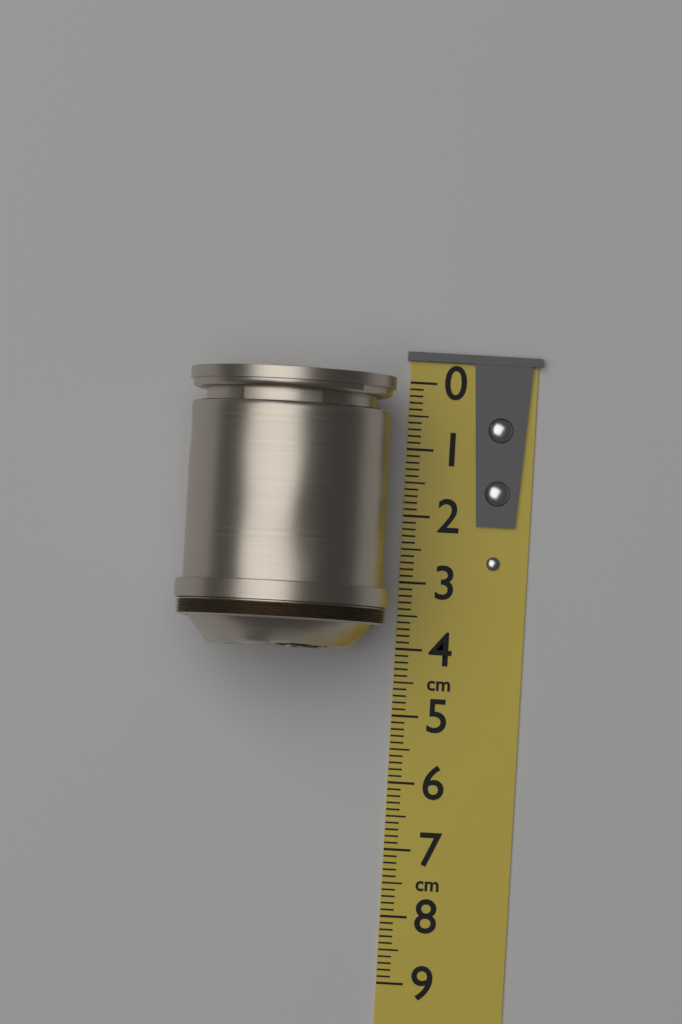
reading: 4.1 cm
